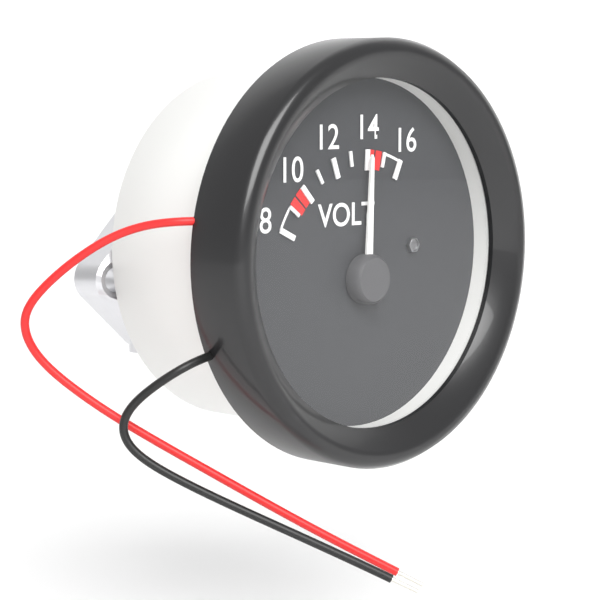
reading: 14 V
